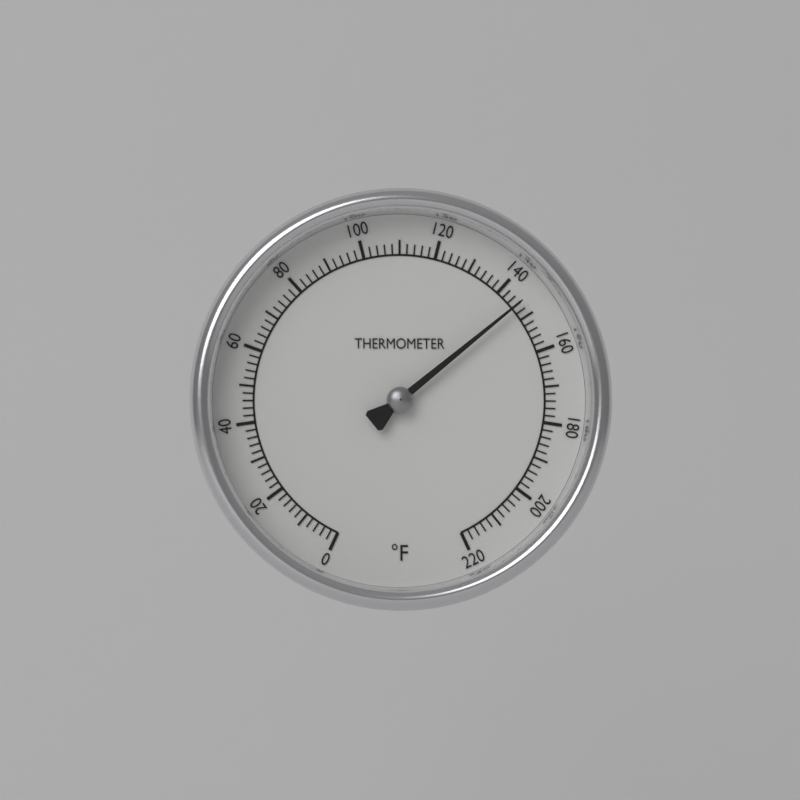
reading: 146 °F
